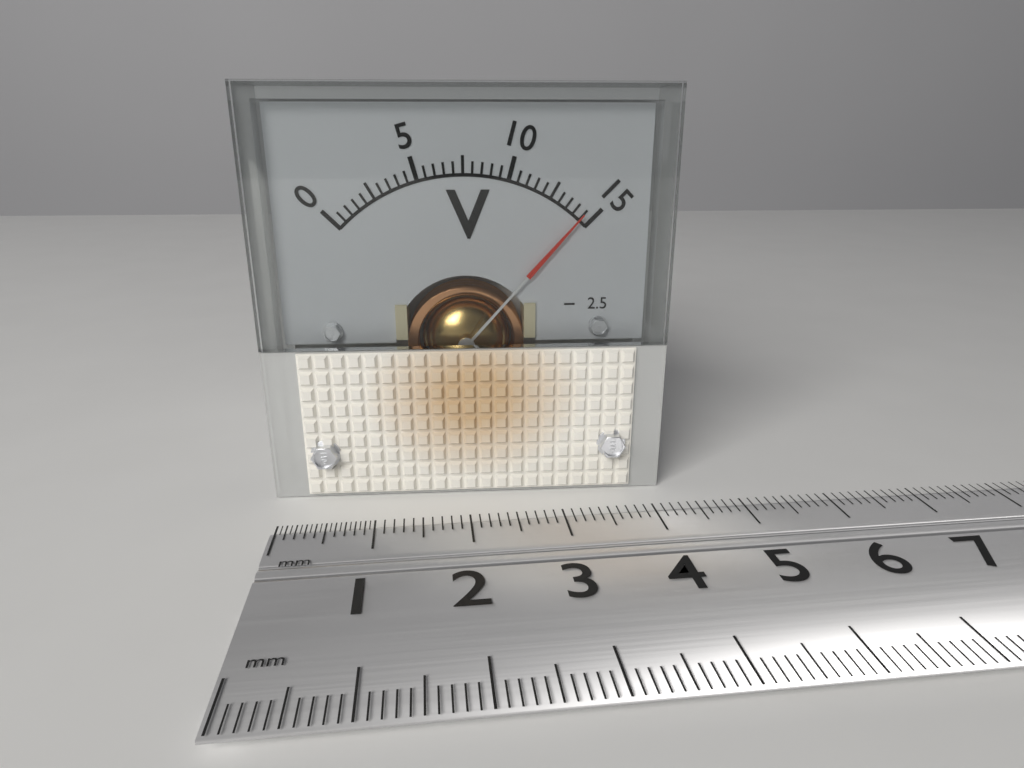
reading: 14.5 V
